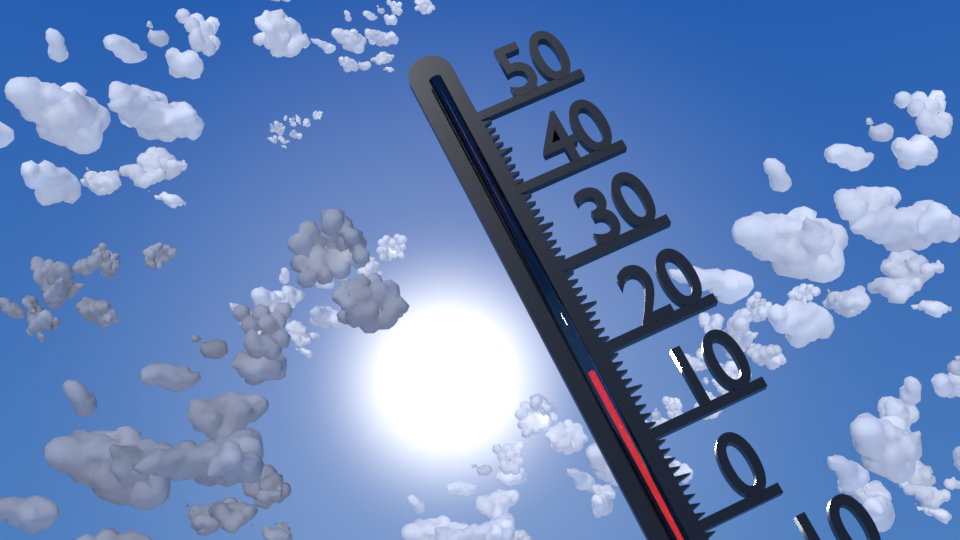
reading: 18 °C
